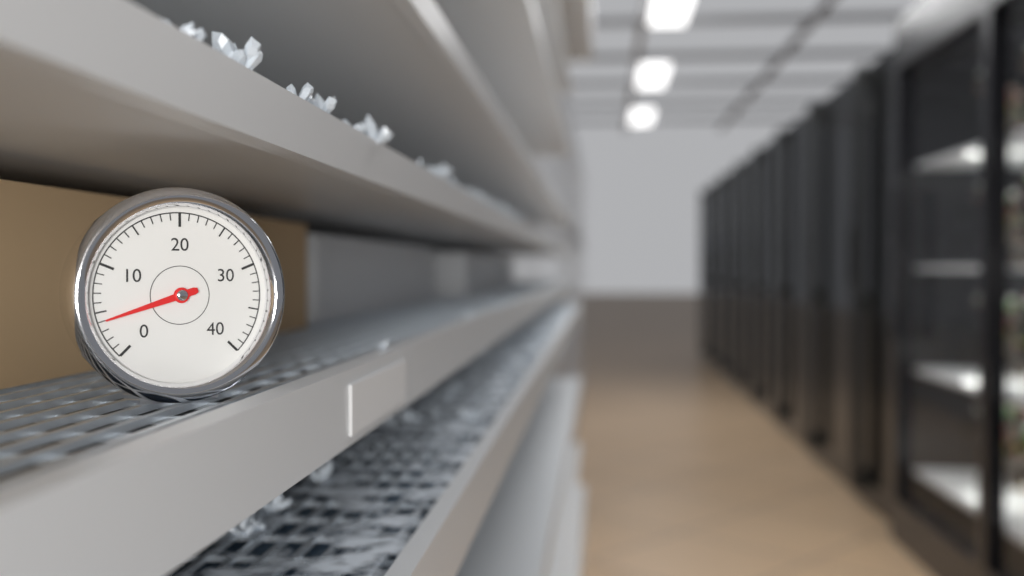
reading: 4 (no unit)
